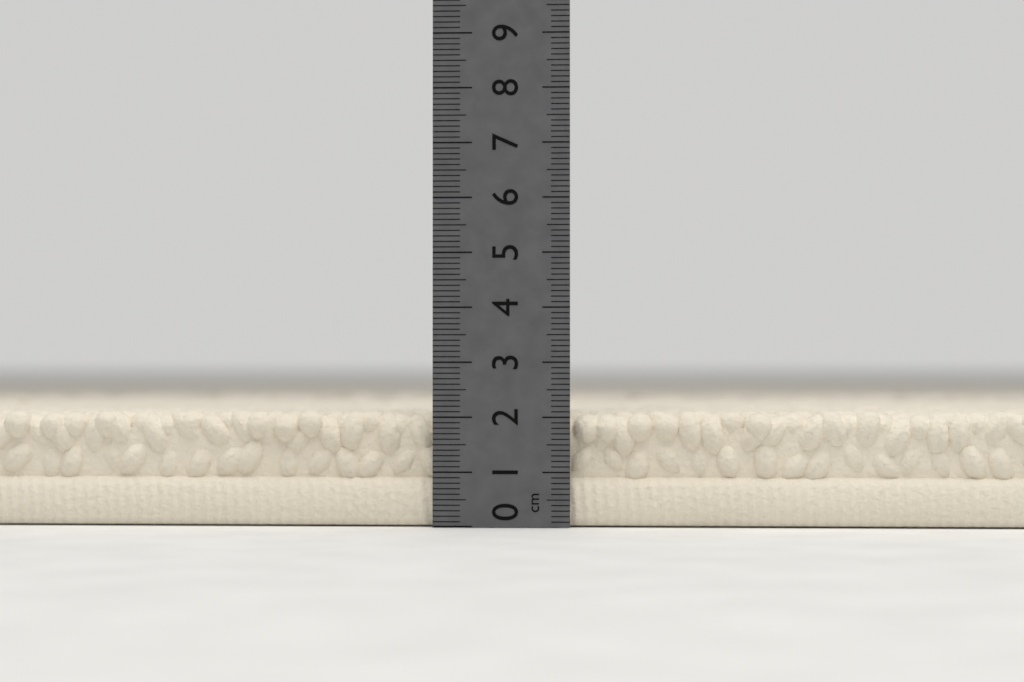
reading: 2.1 cm
